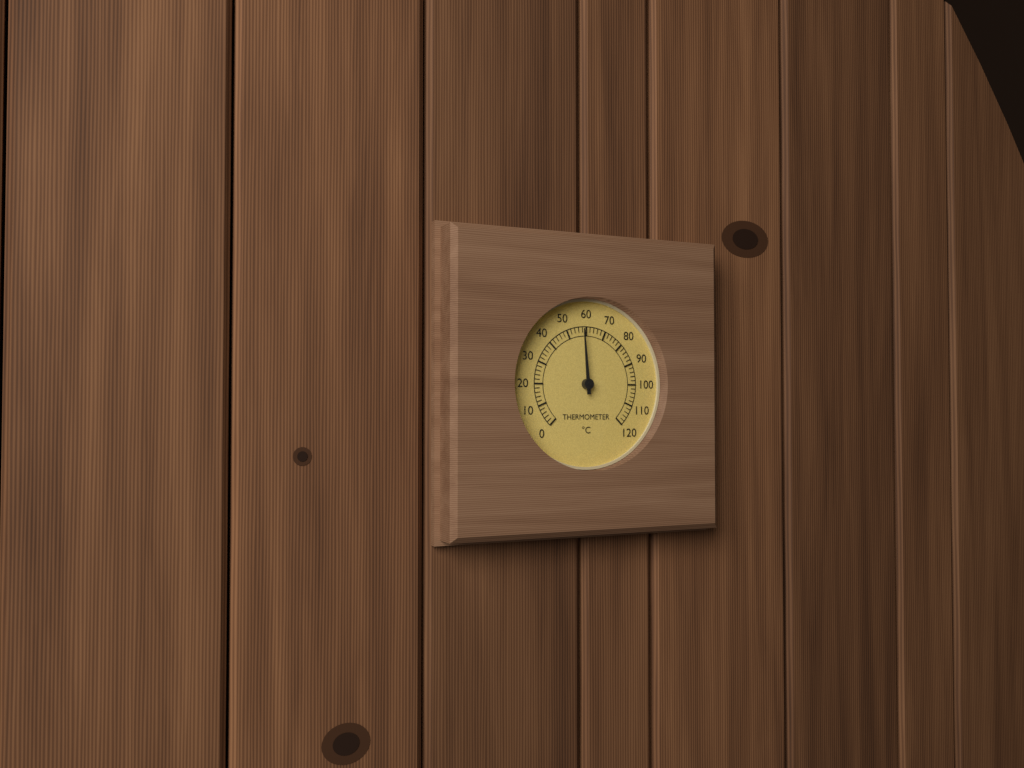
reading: 58 °C
